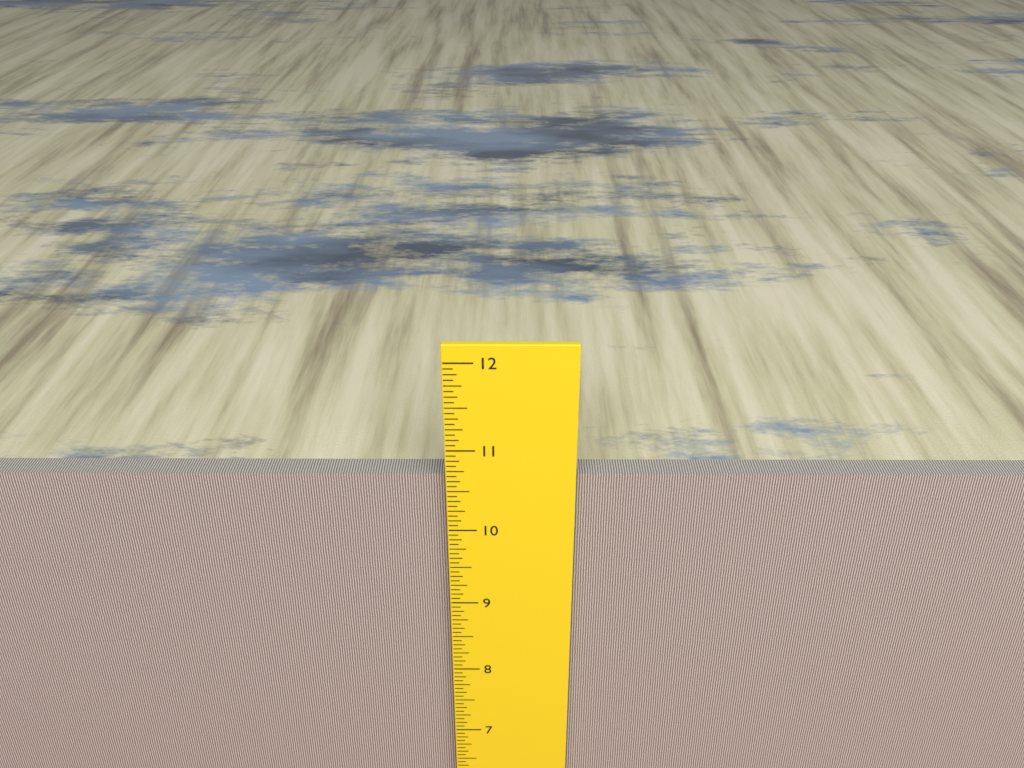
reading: 10.6250 inch
